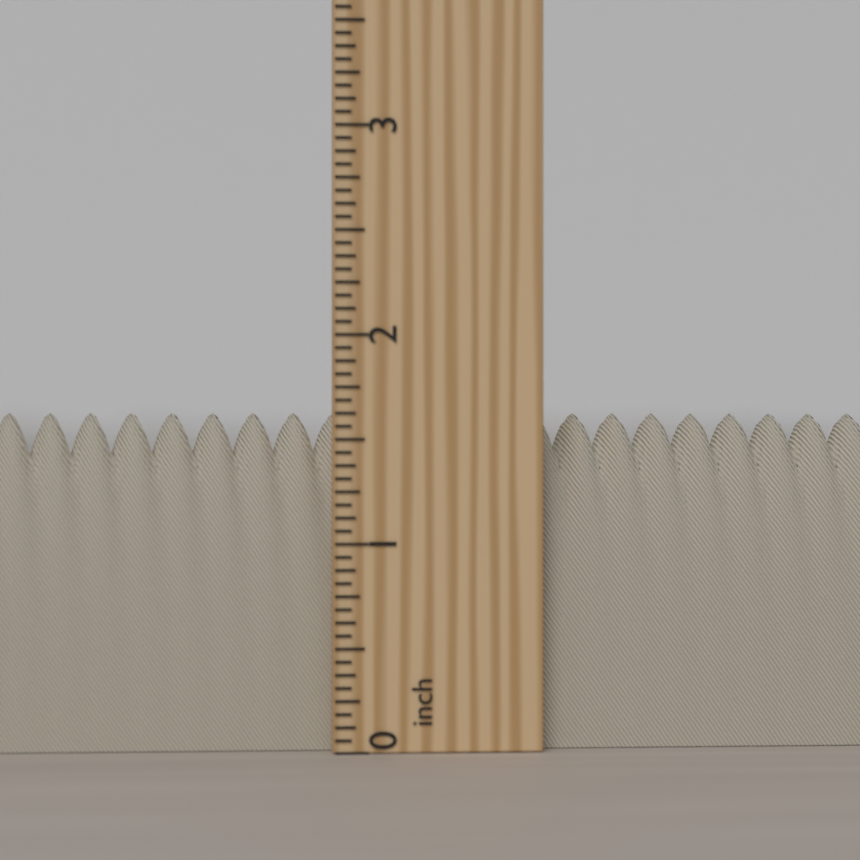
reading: 1.6250 inch
